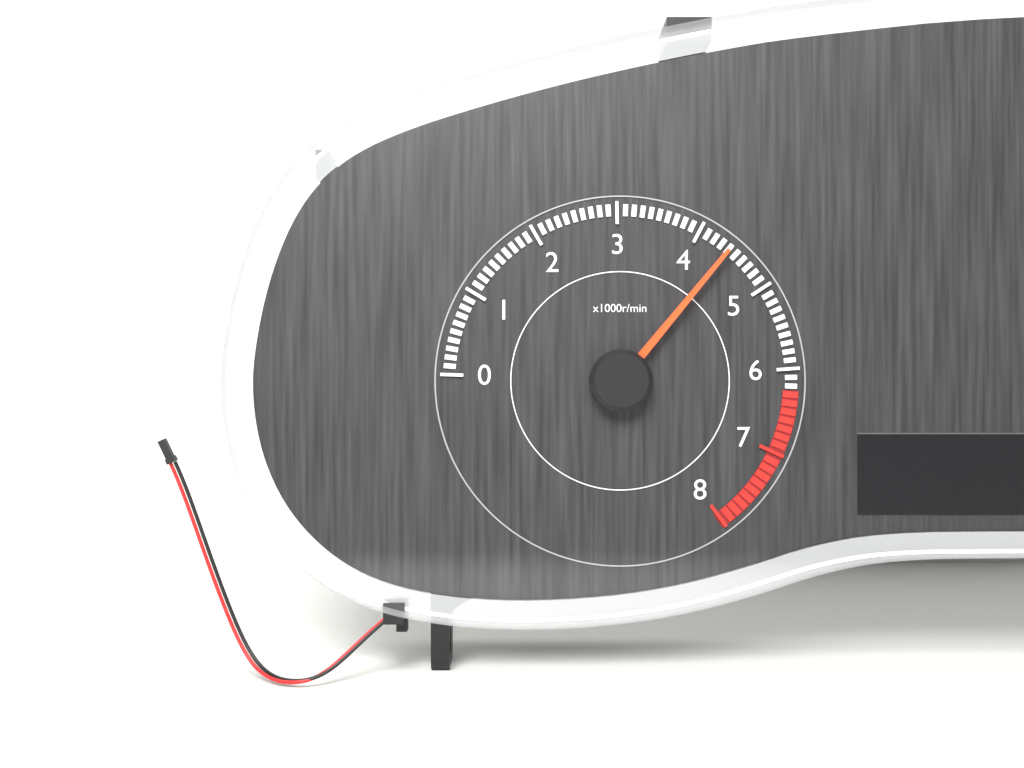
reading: 4400 r/min
